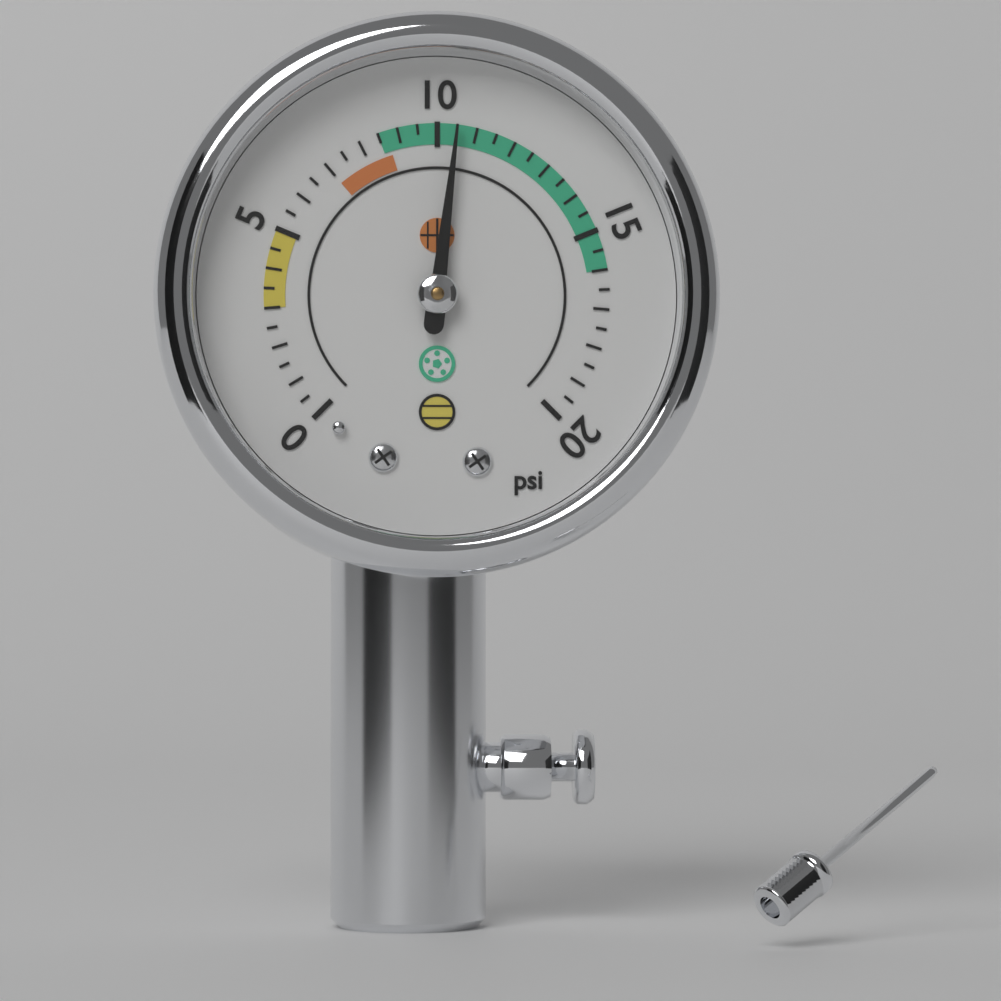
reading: 10.5 psi
